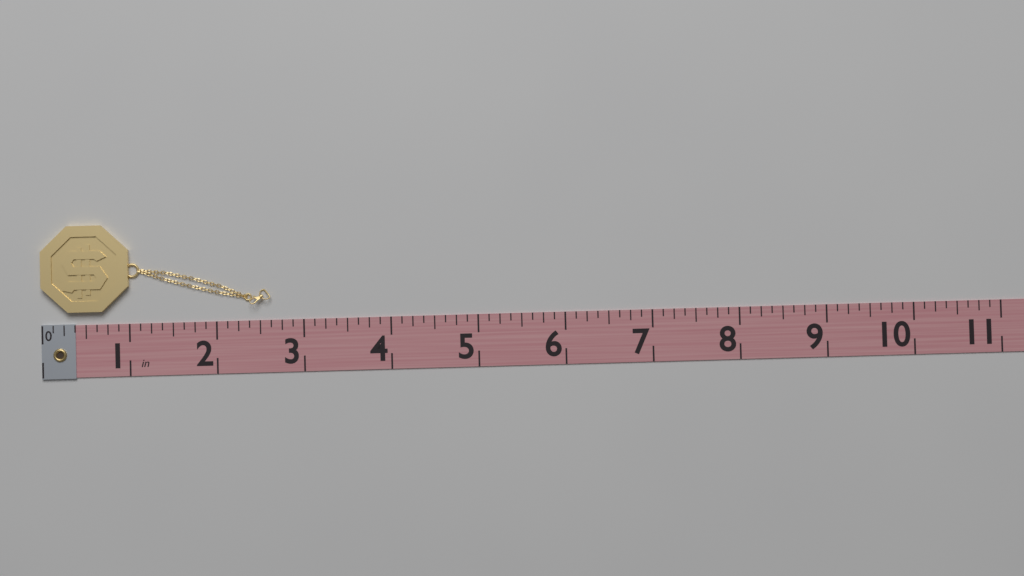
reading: 2.625 in
